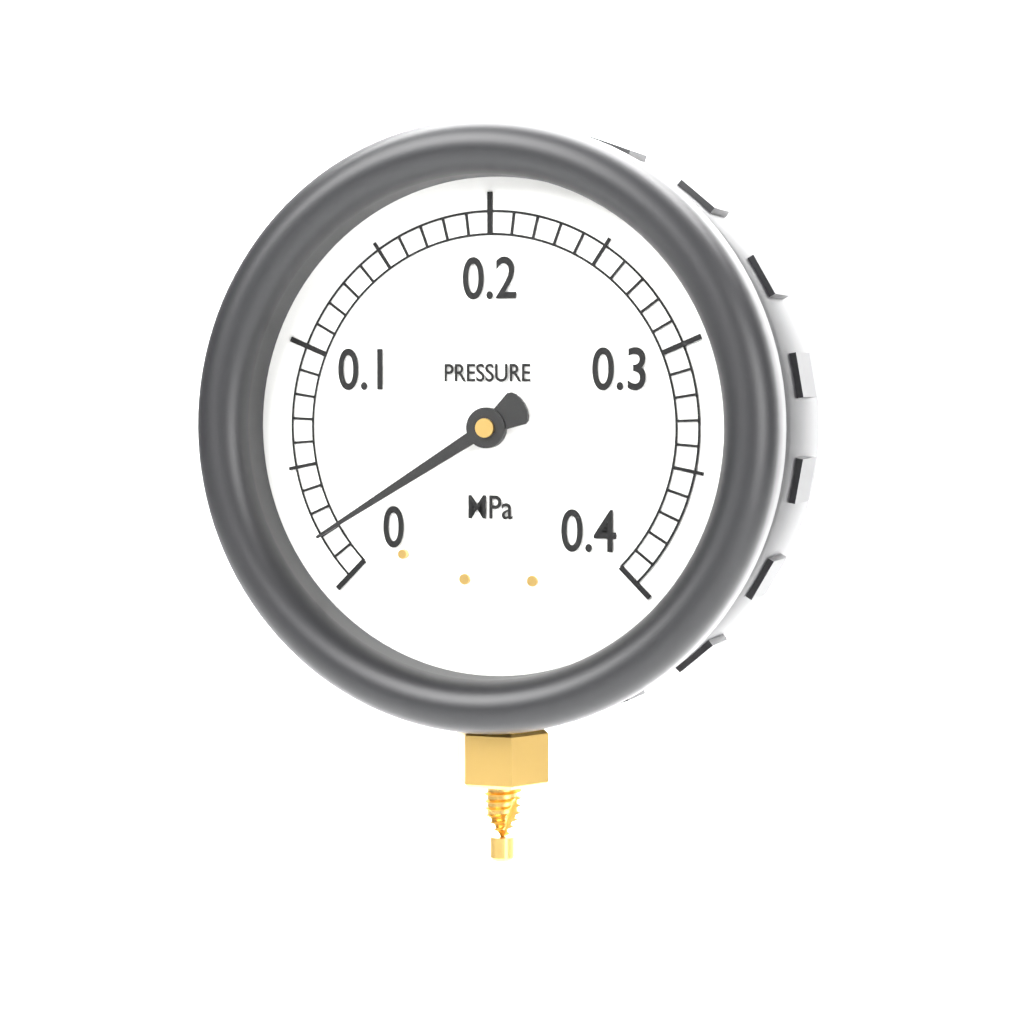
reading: 0.02 MPa
